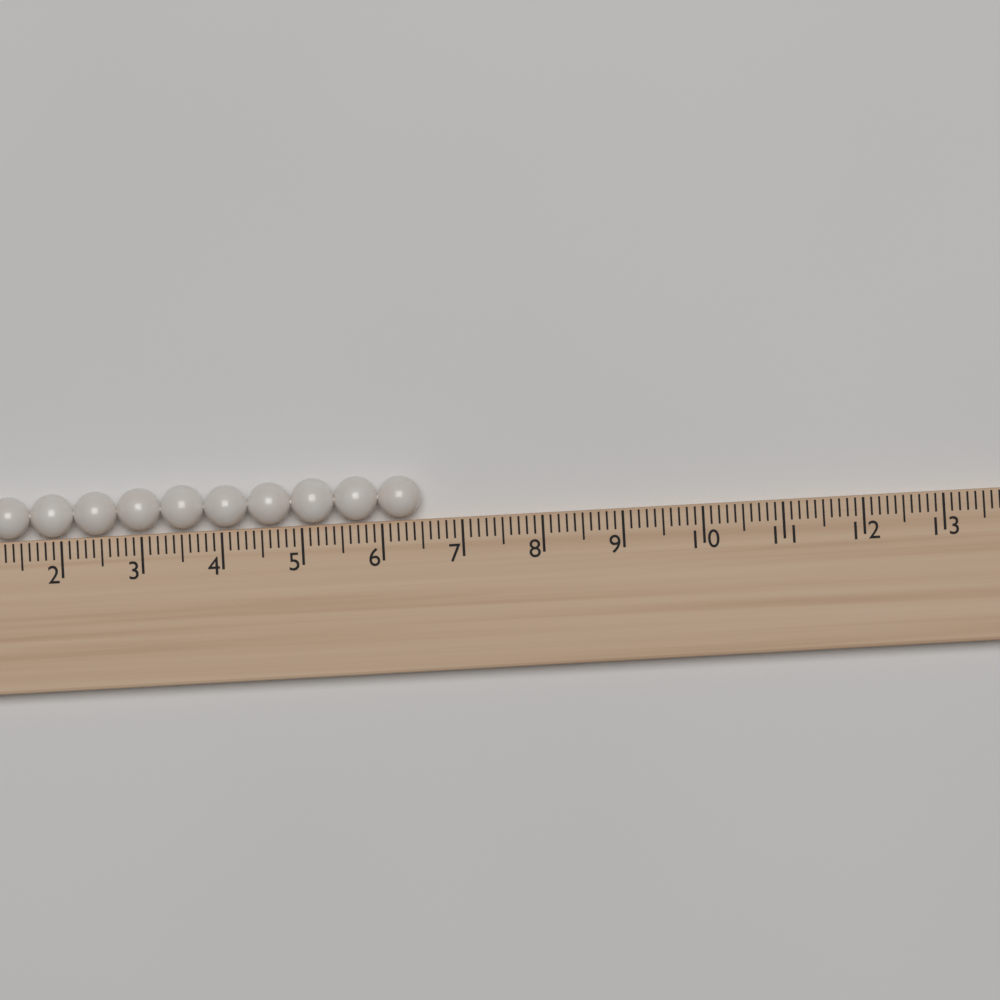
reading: 6.5 (no unit)
